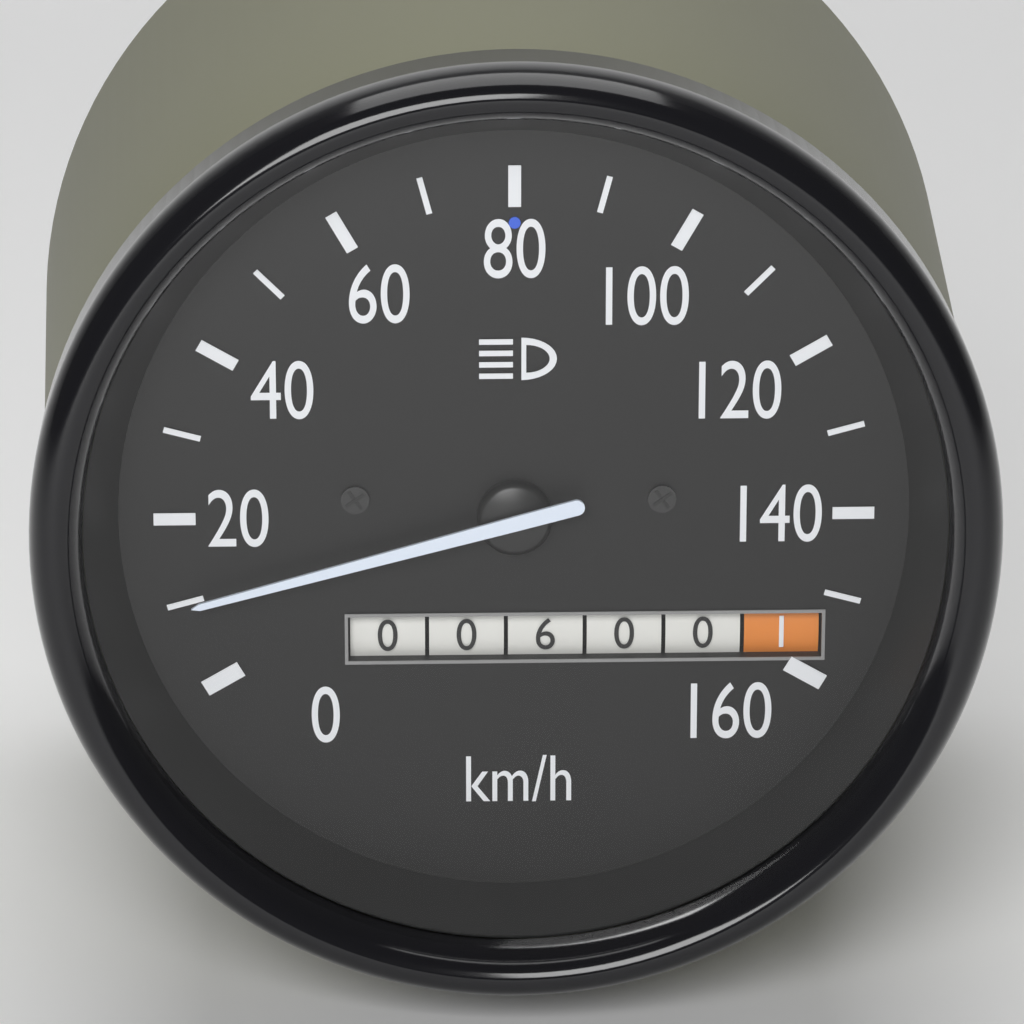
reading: 10 km/h
